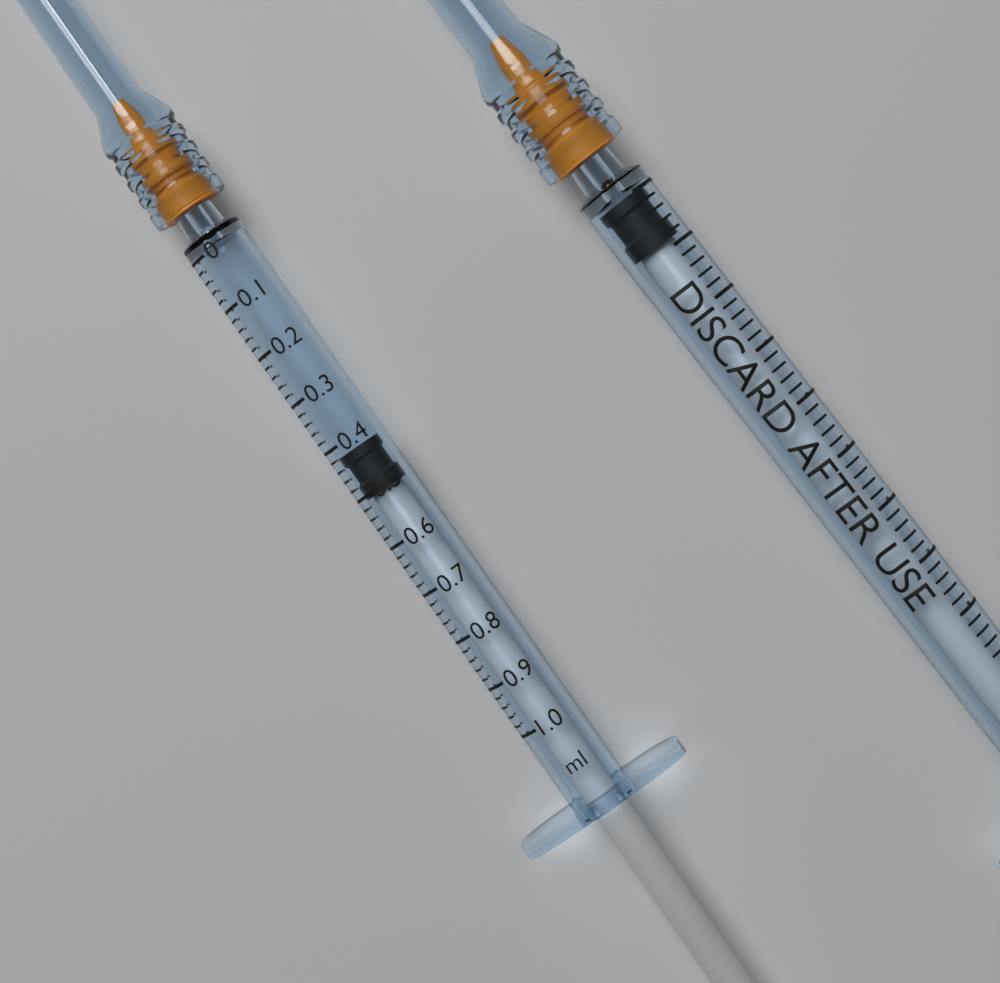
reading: 0.42 ml
